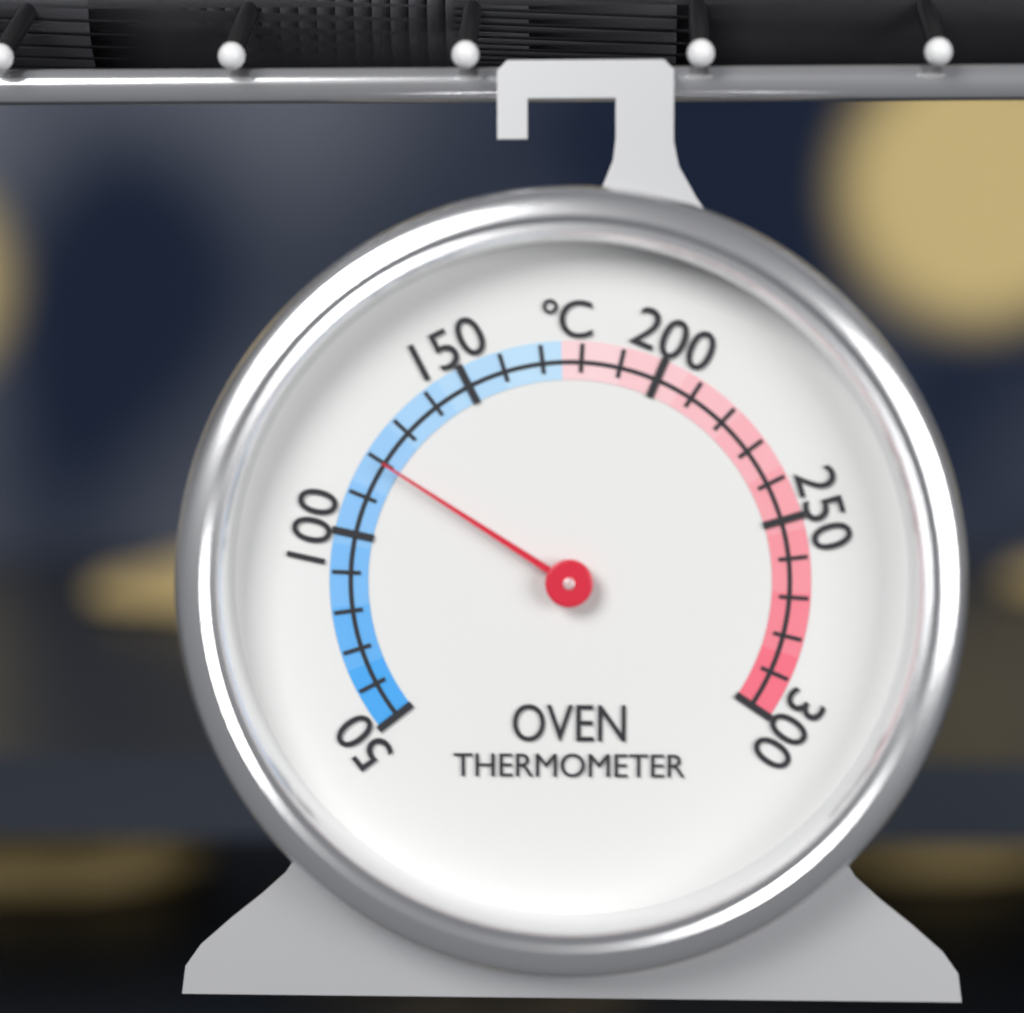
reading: 120 °C
